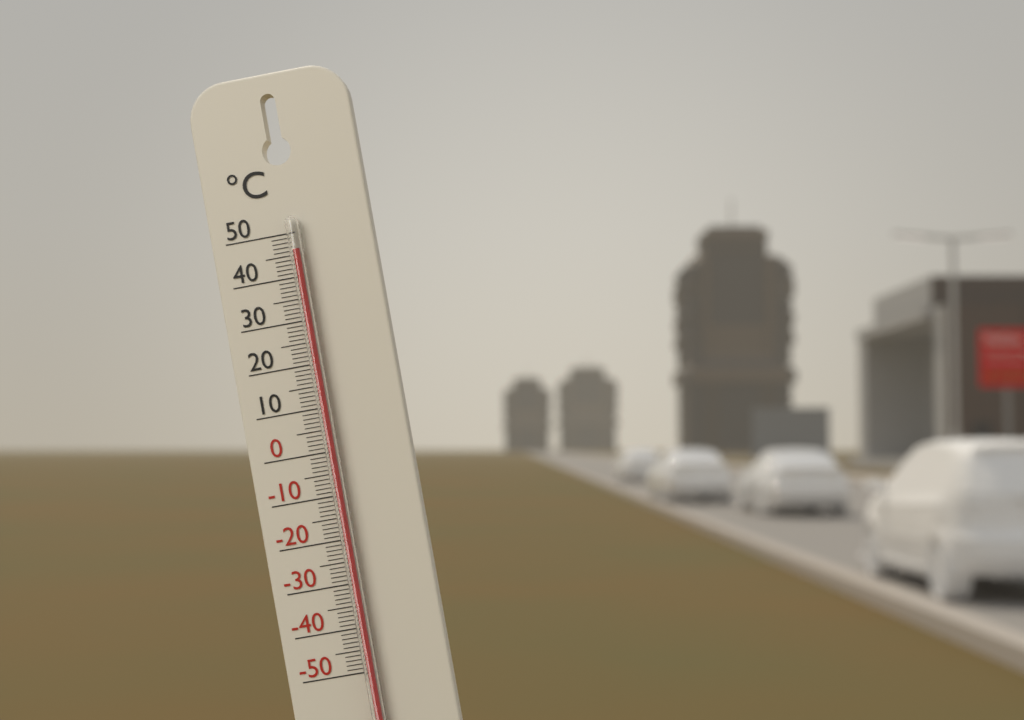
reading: 46 °C
